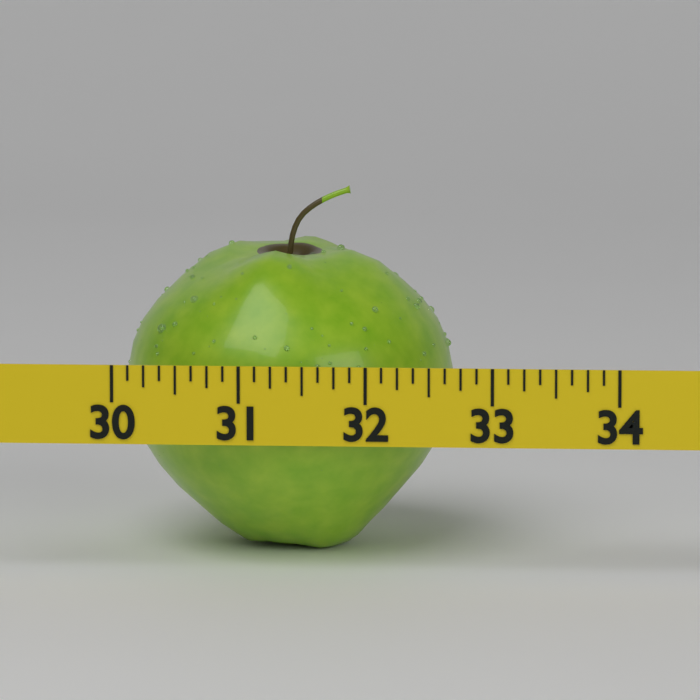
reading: 32.625 (no unit)
